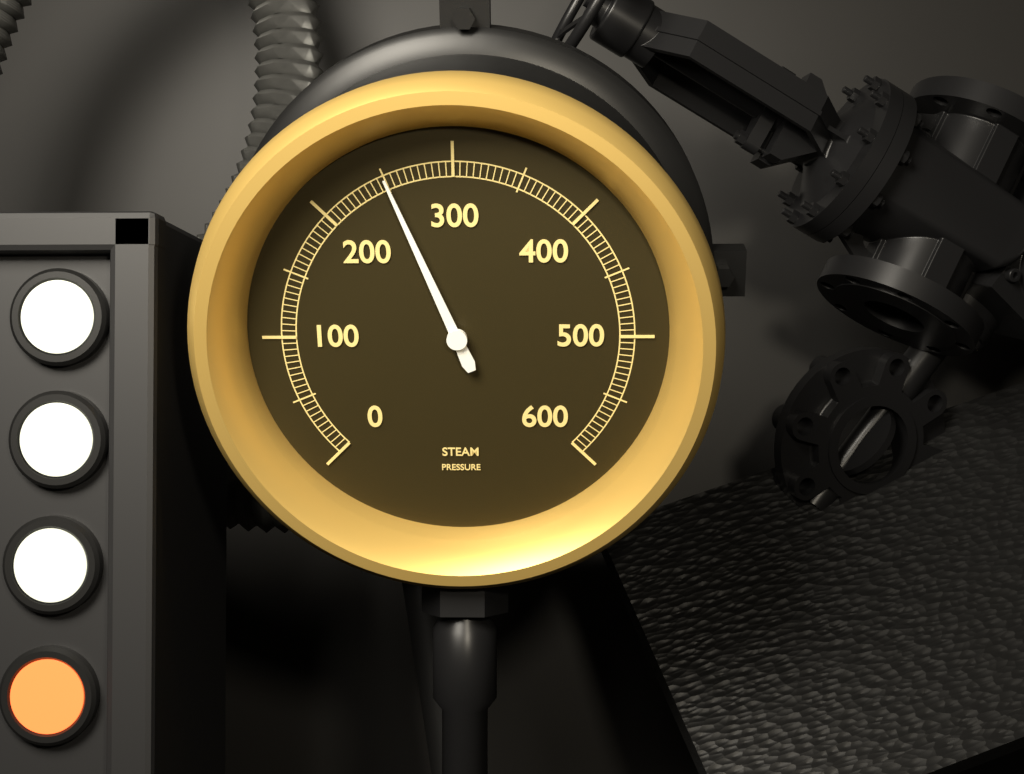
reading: 250 (no unit)
